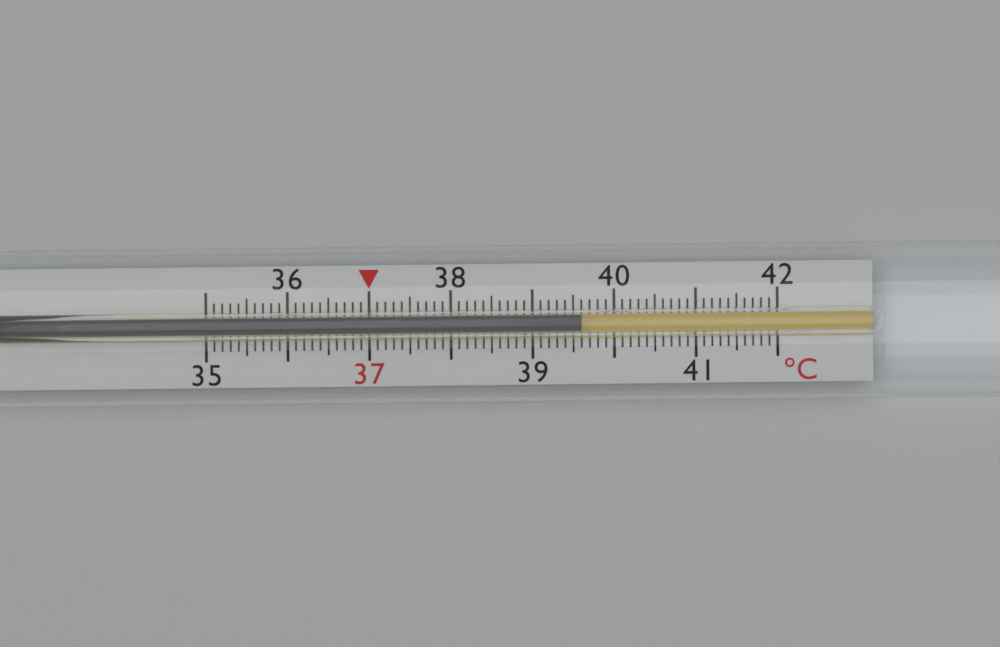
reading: 39.6 °C
